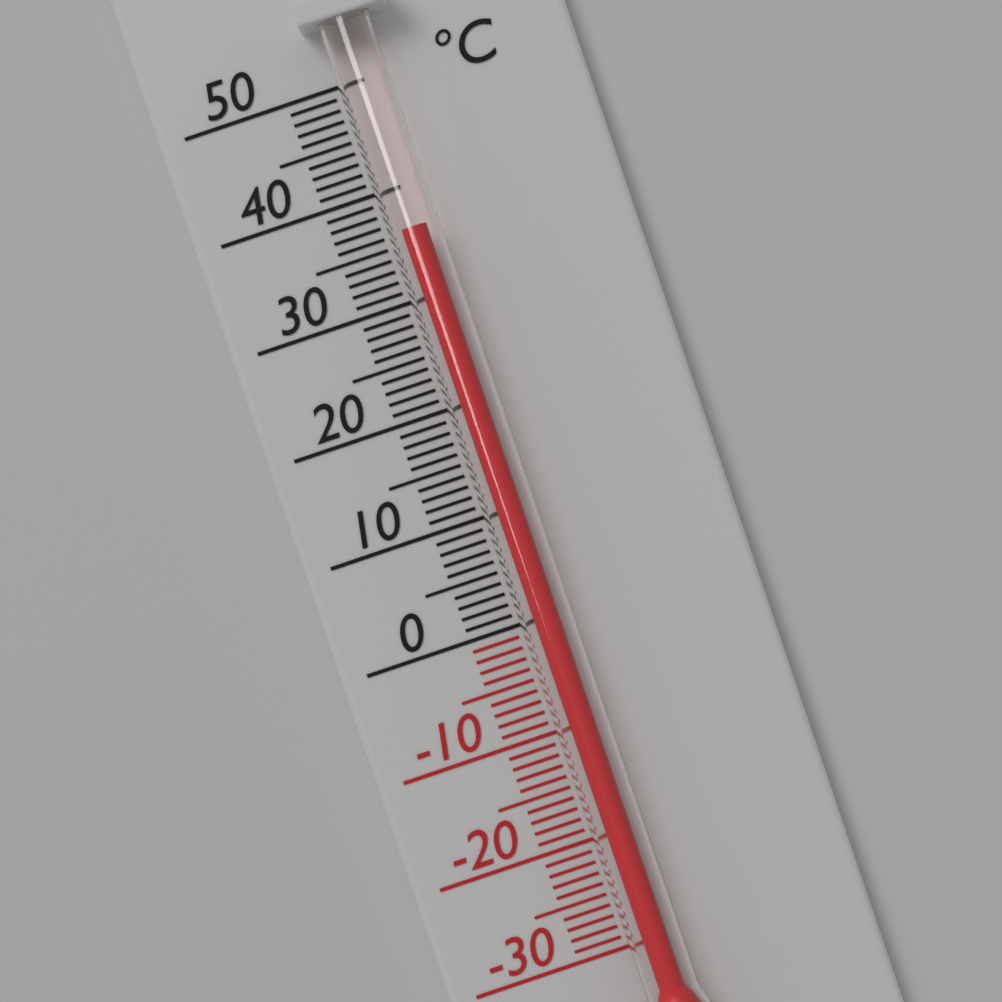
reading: 36 °C
